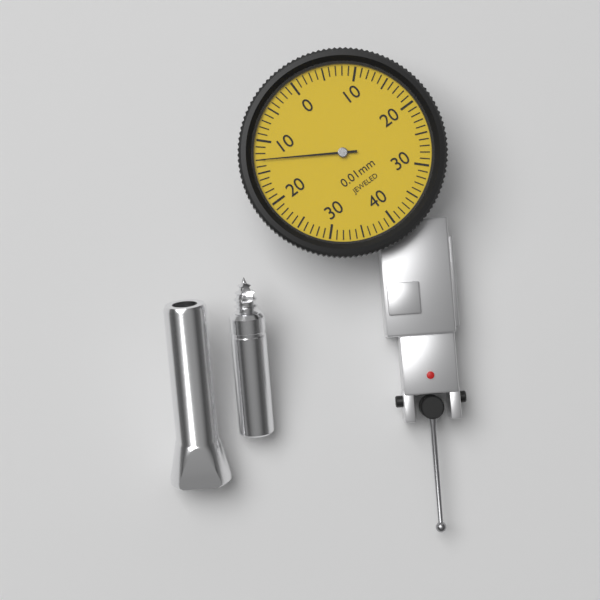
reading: 0.13 mm
